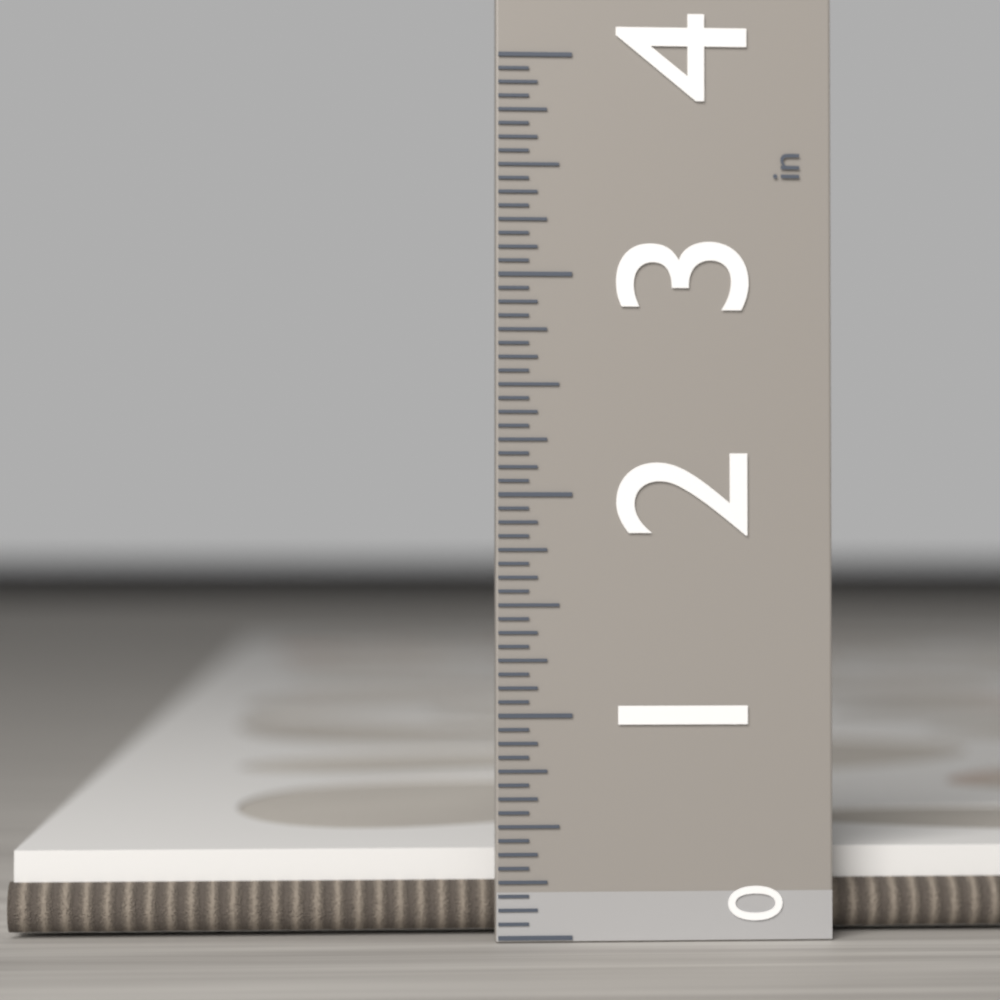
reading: 0.3750 in
